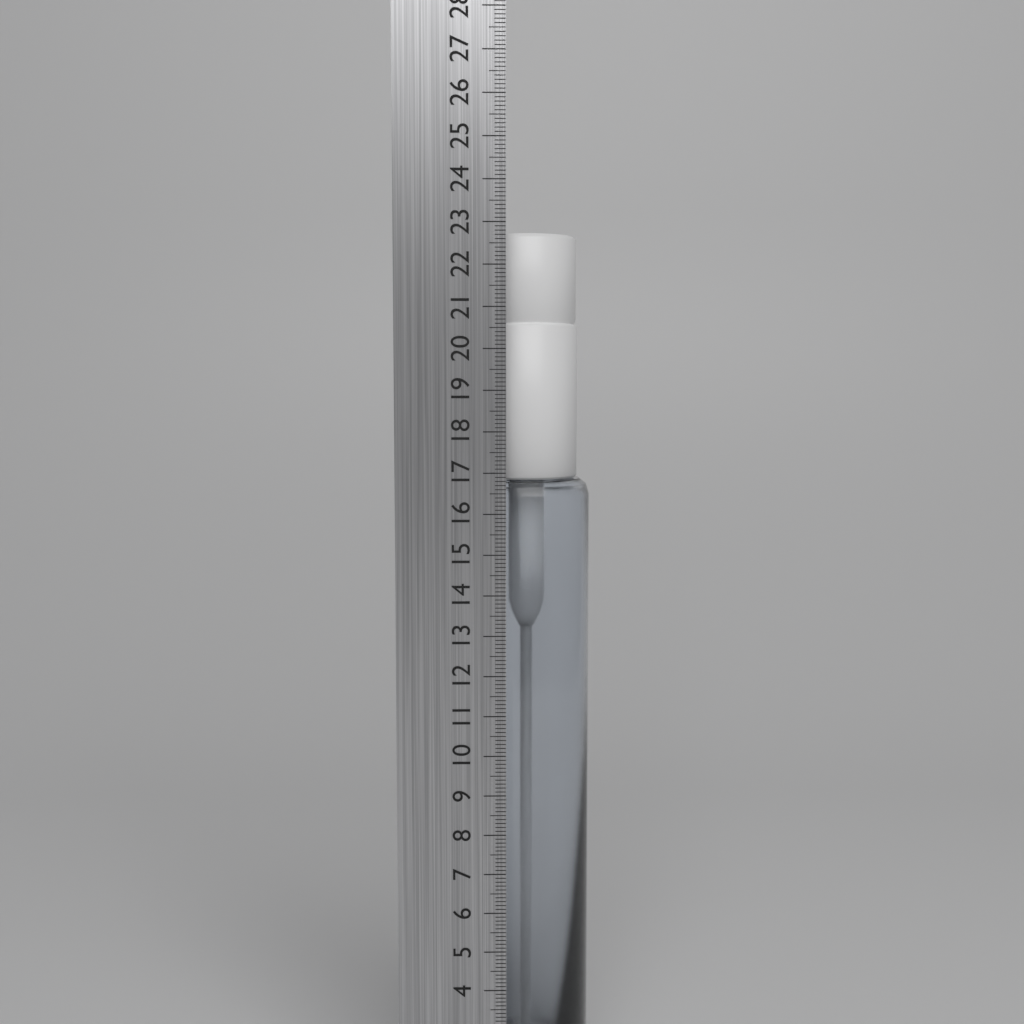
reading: 22.8 cm
